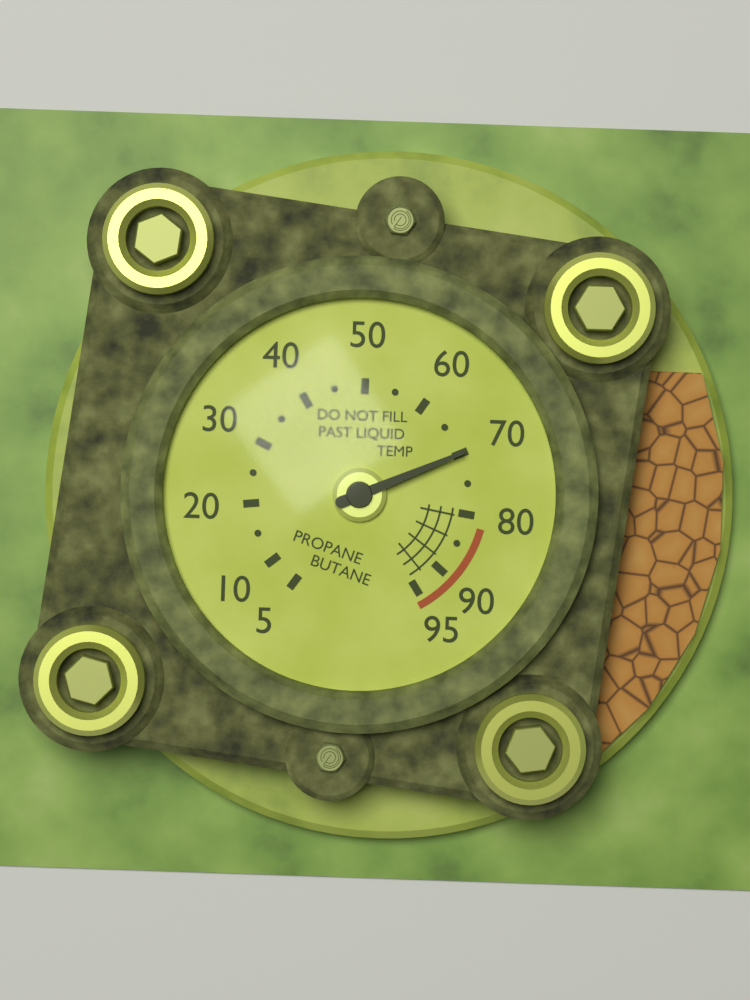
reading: 70 (no unit)
